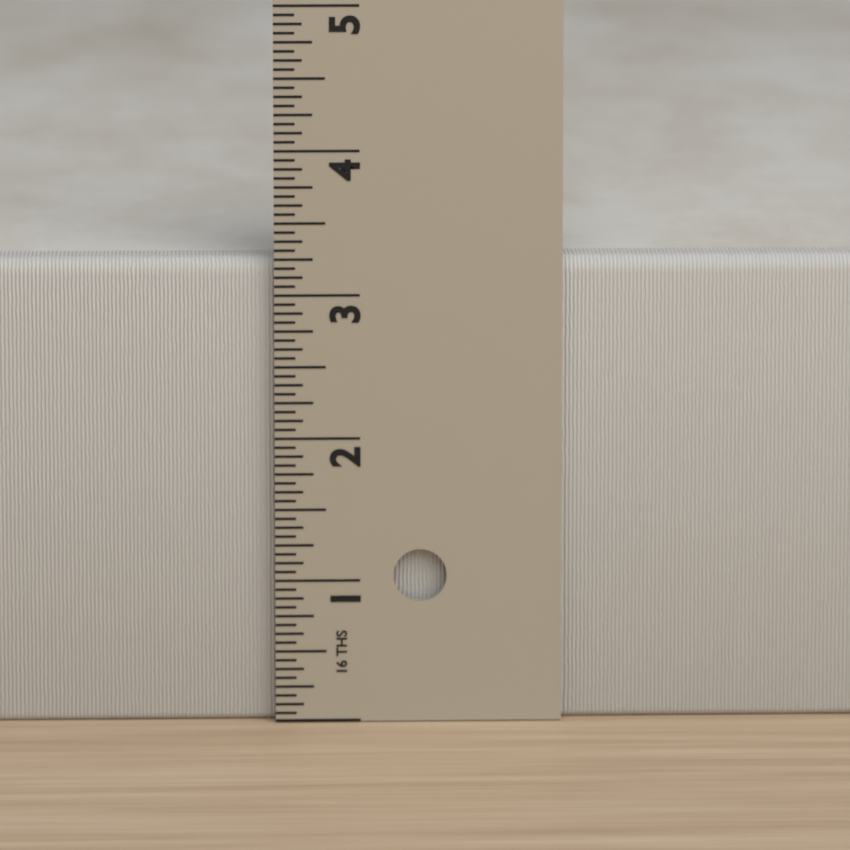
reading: 3.2500 in
